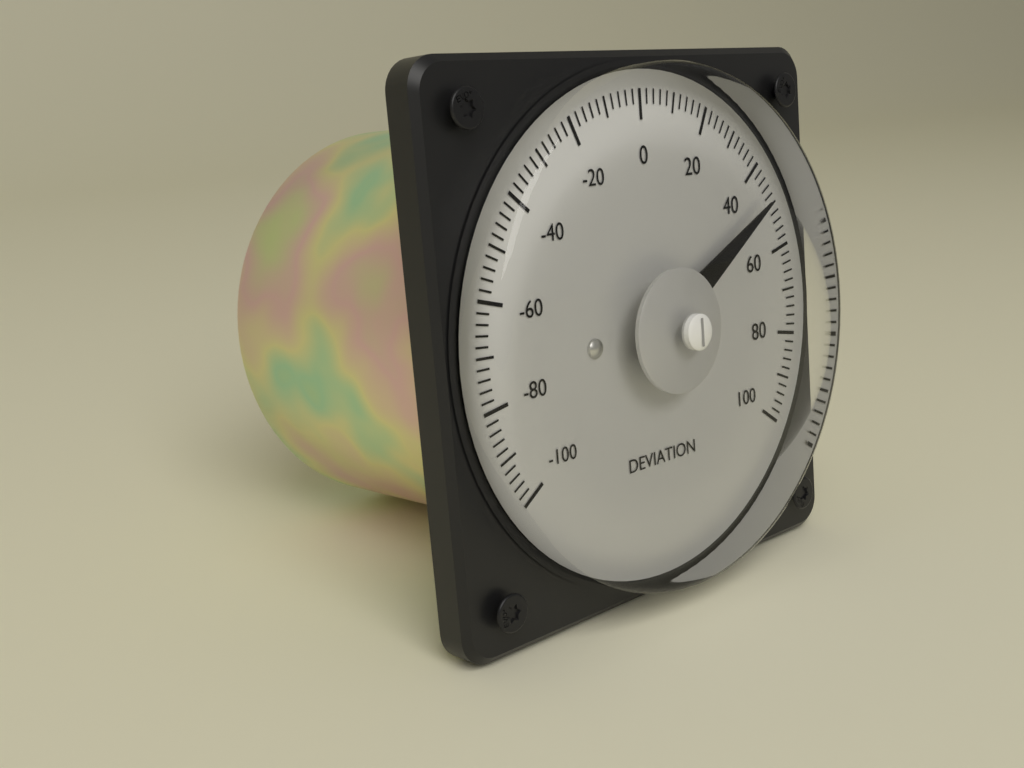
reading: 48 (no unit)
